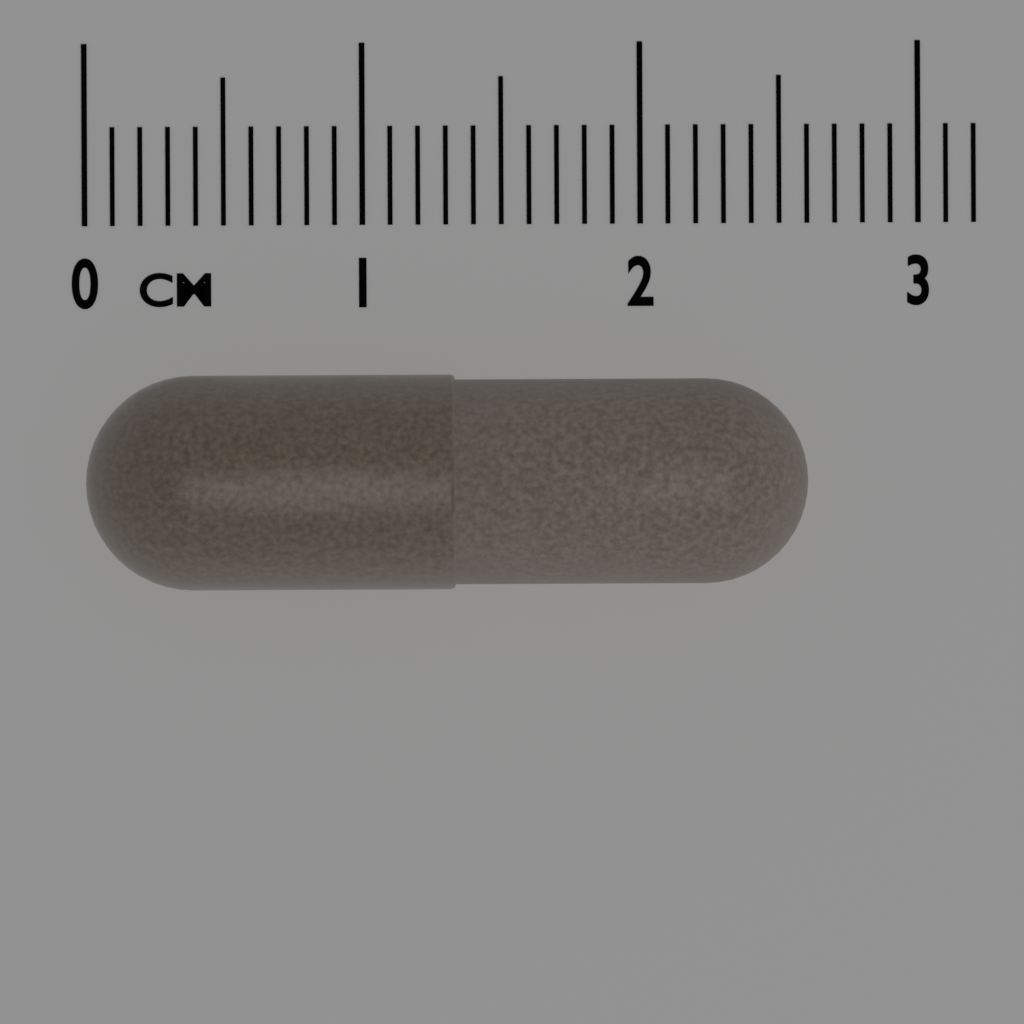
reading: 2.6 cm
